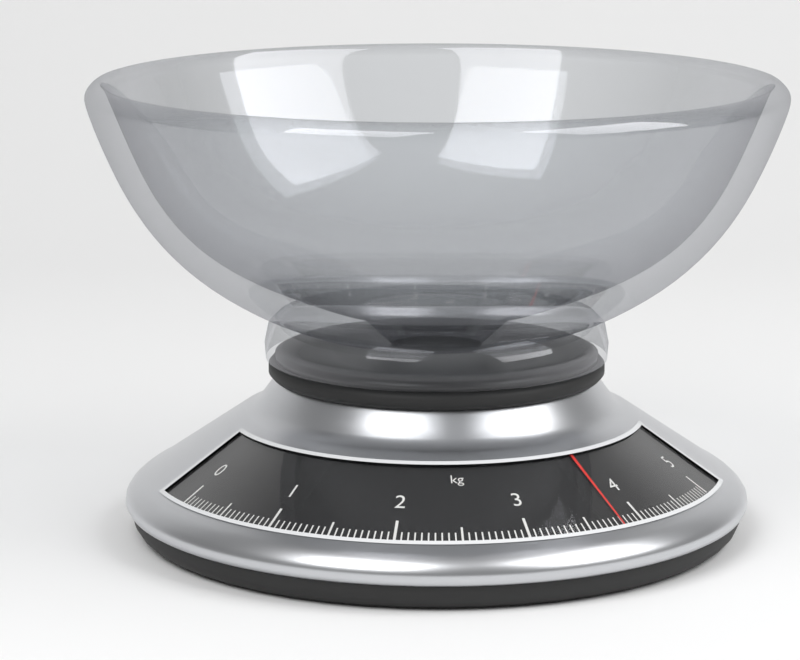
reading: 3.80 kg
